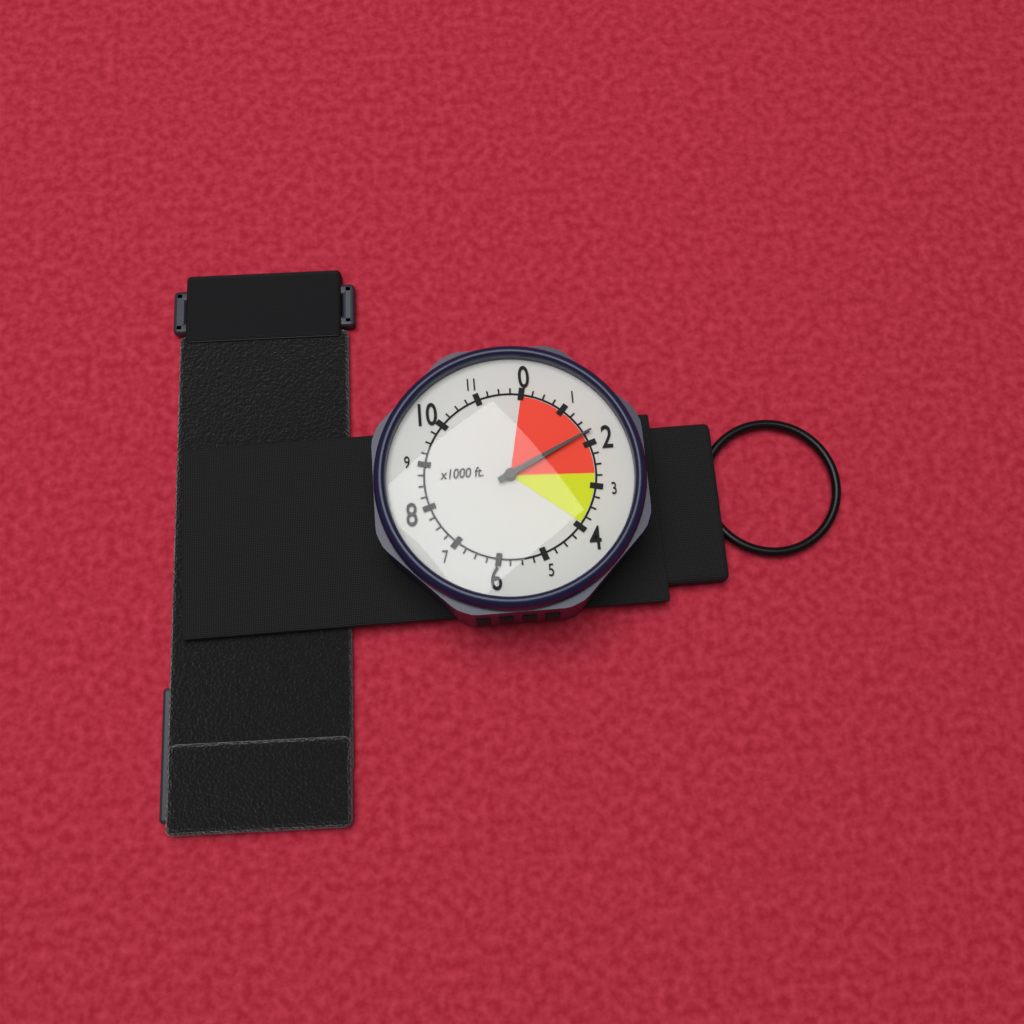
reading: 1750 ft
